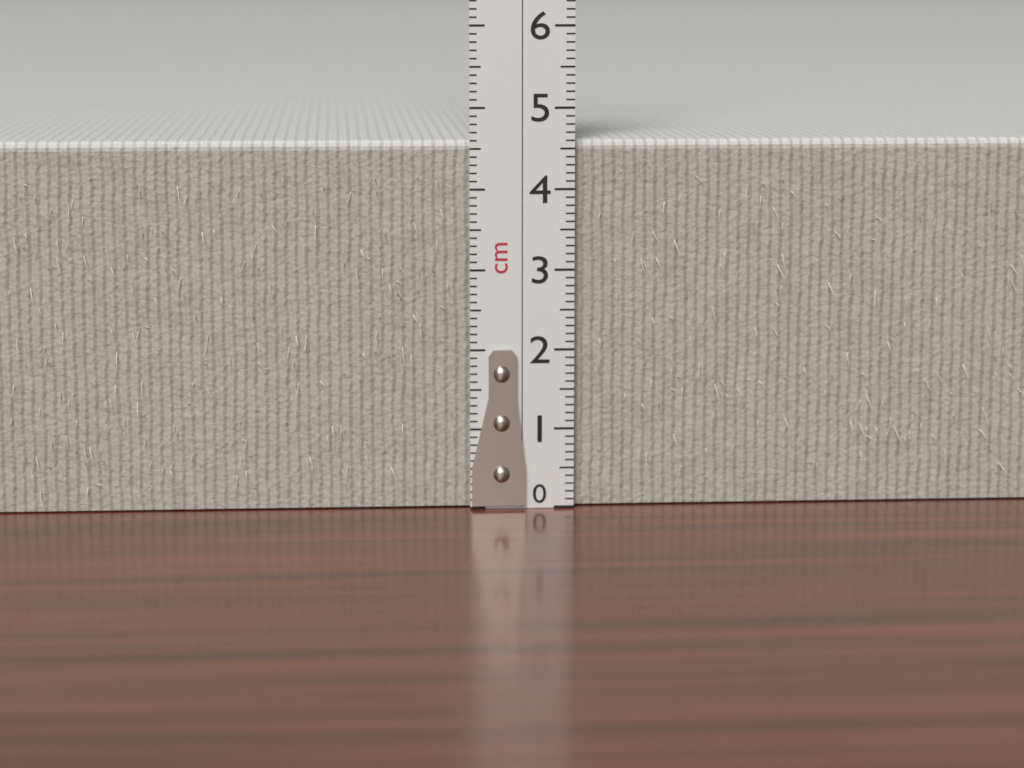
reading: 4.6 cm
